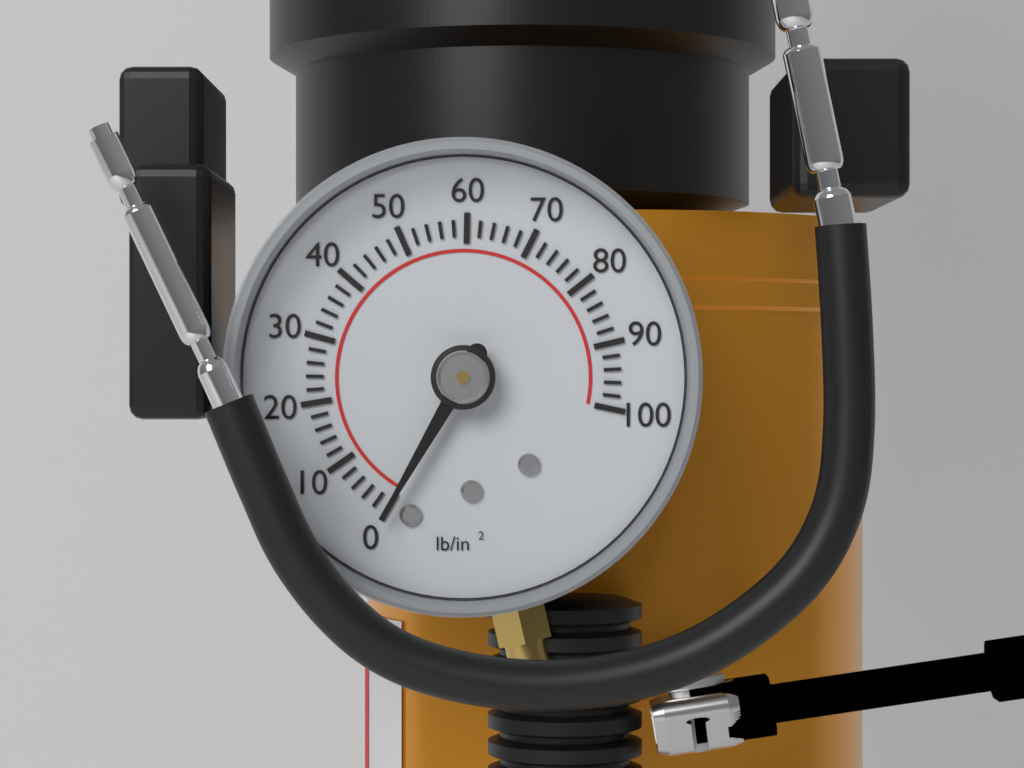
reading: 0 psi
